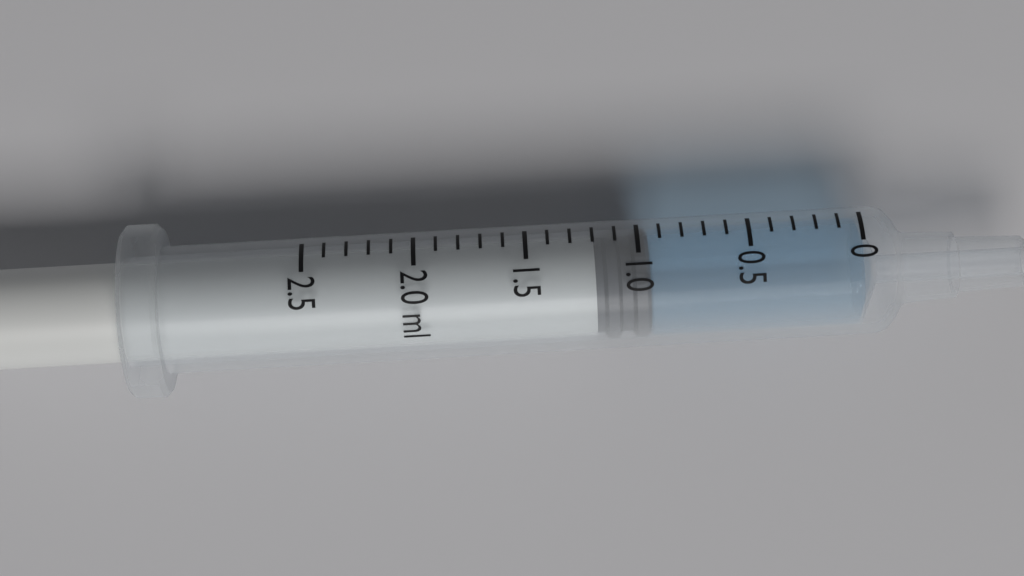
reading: 0.95 ml
